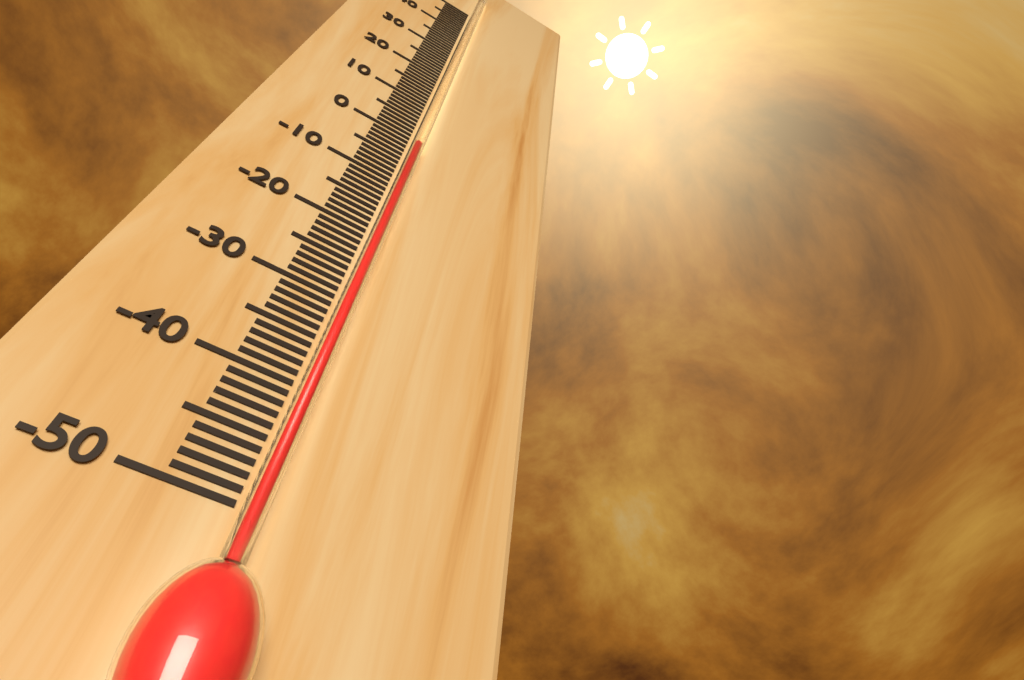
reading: -2 °C
